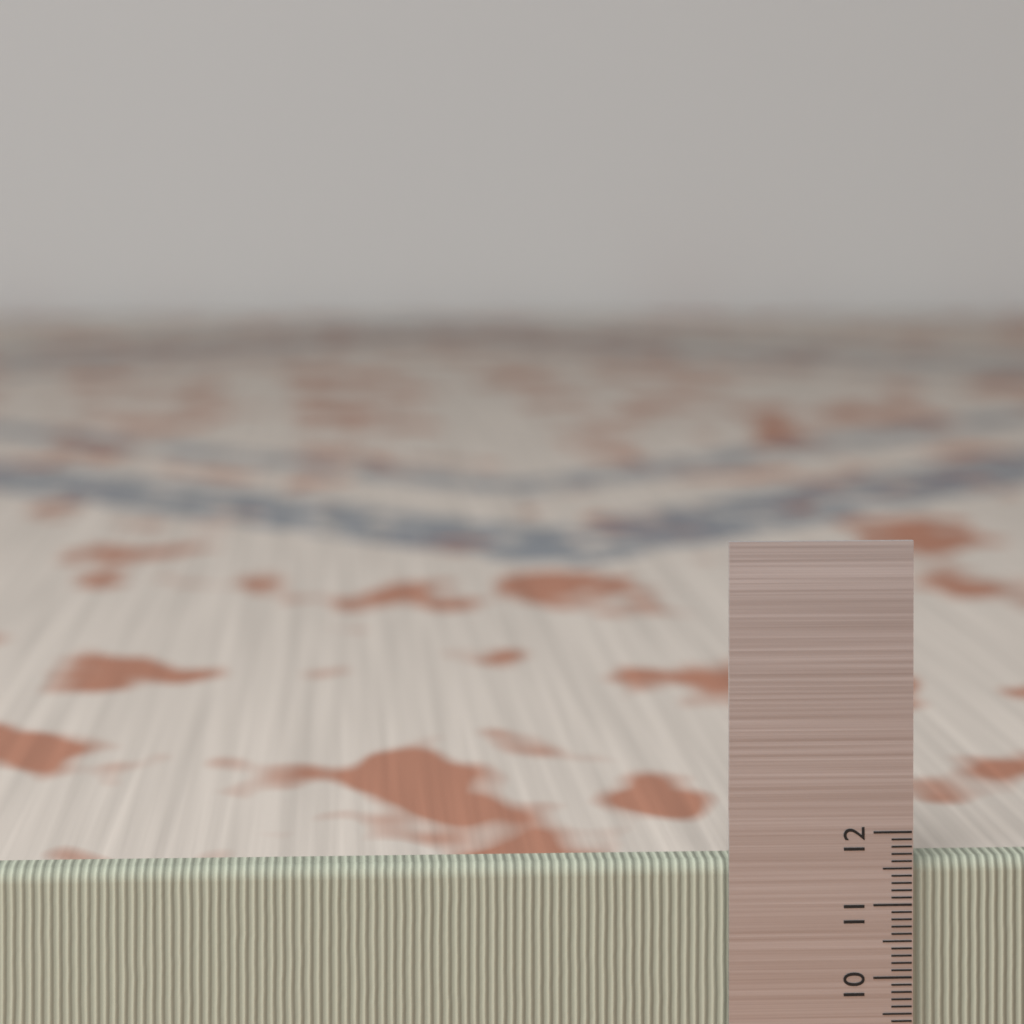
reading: 11.6 (no unit)
